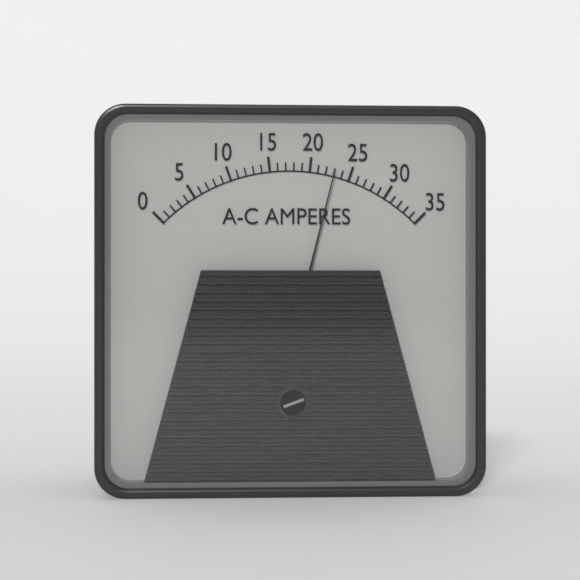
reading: 23 A
